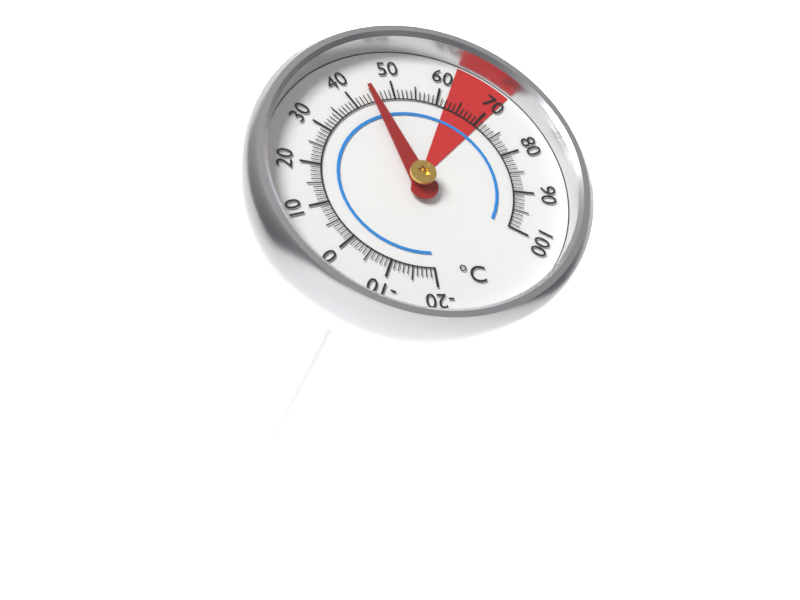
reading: 45 °C
